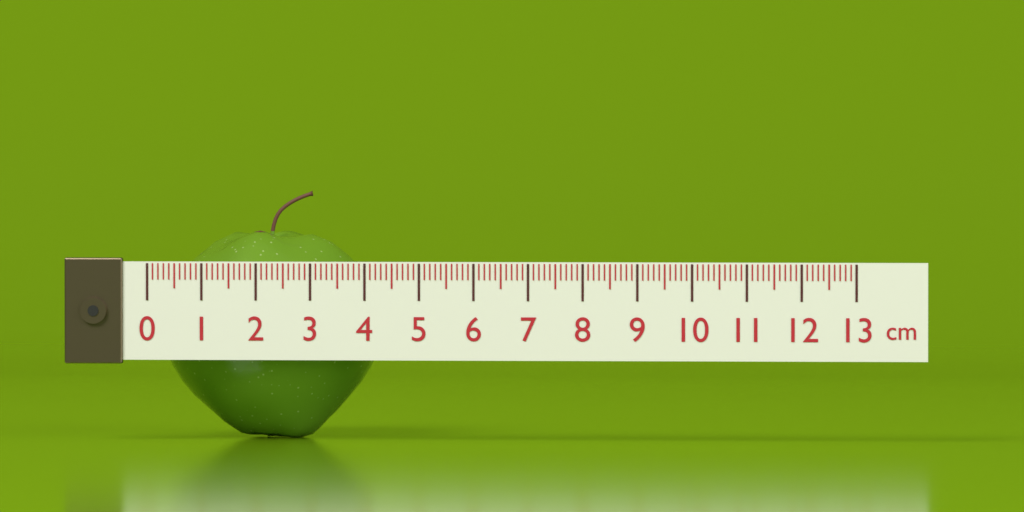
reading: 4.1 cm
